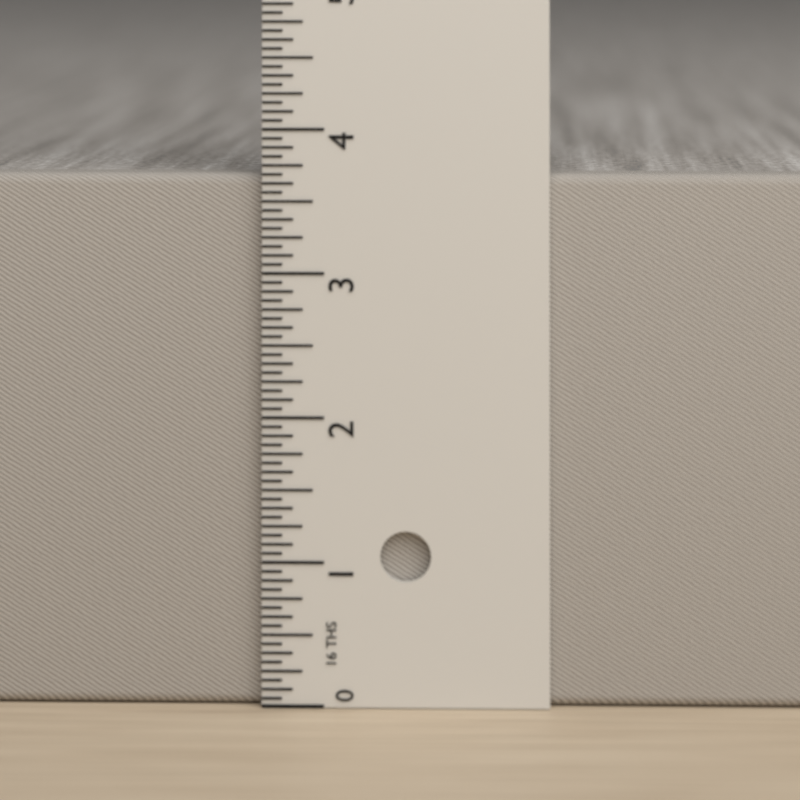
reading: 3.6875 in
